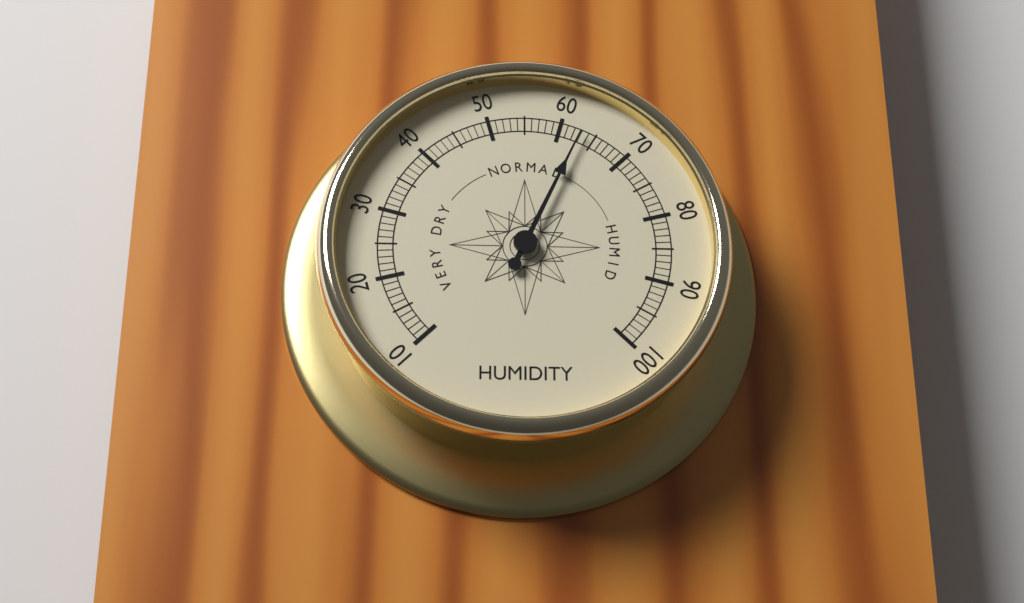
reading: 63 (no unit)
